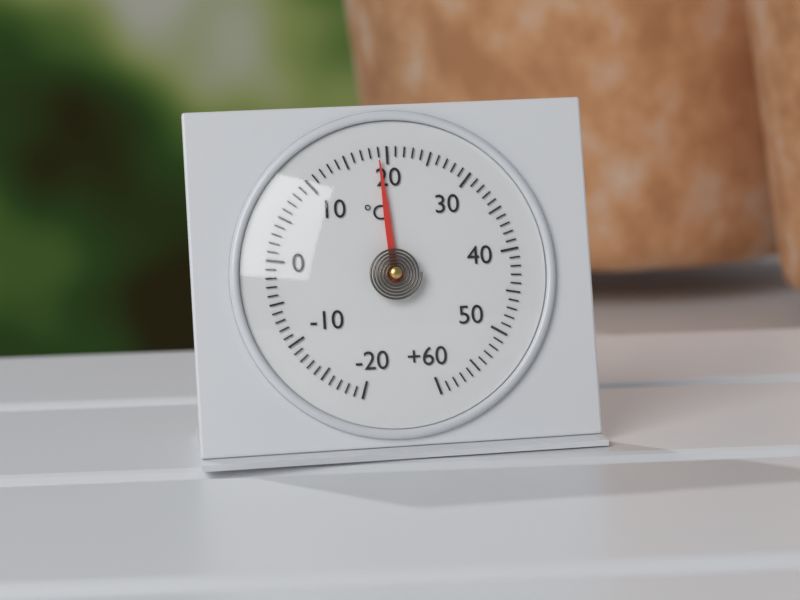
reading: 19 °C
